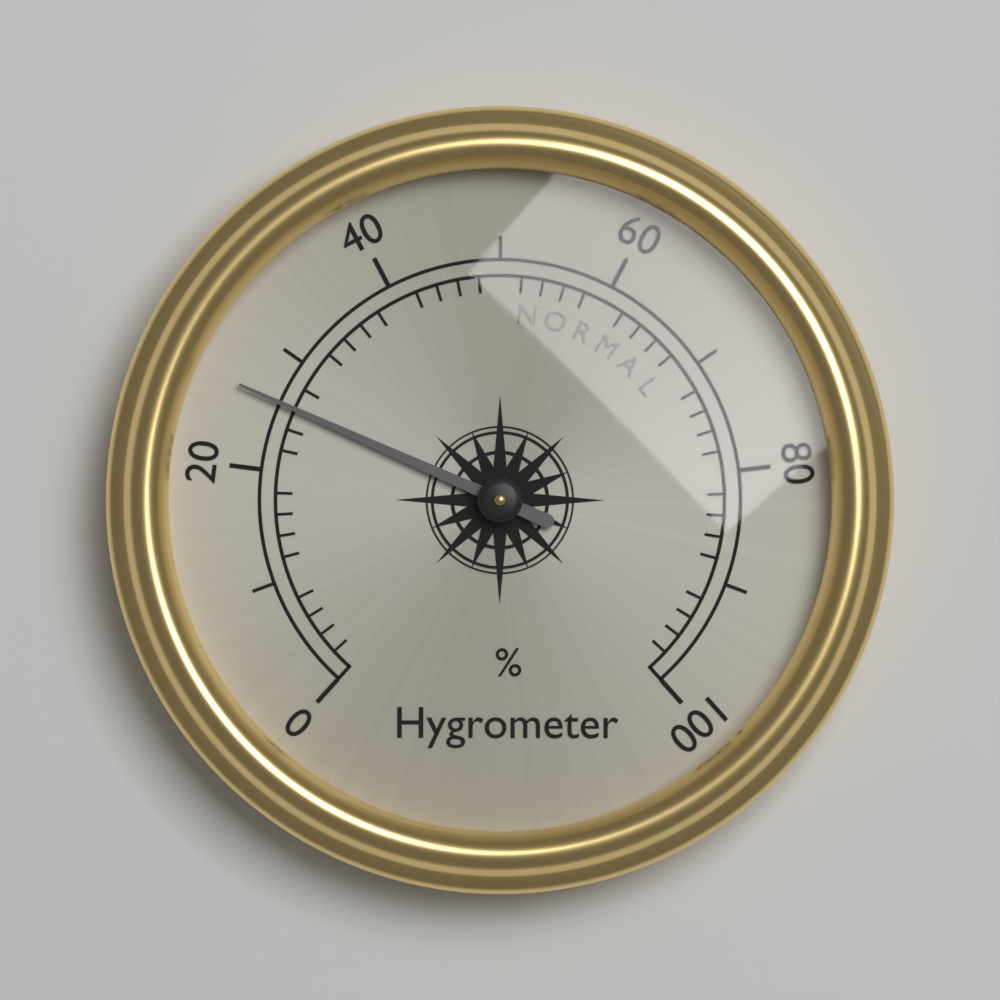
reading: 26 %
